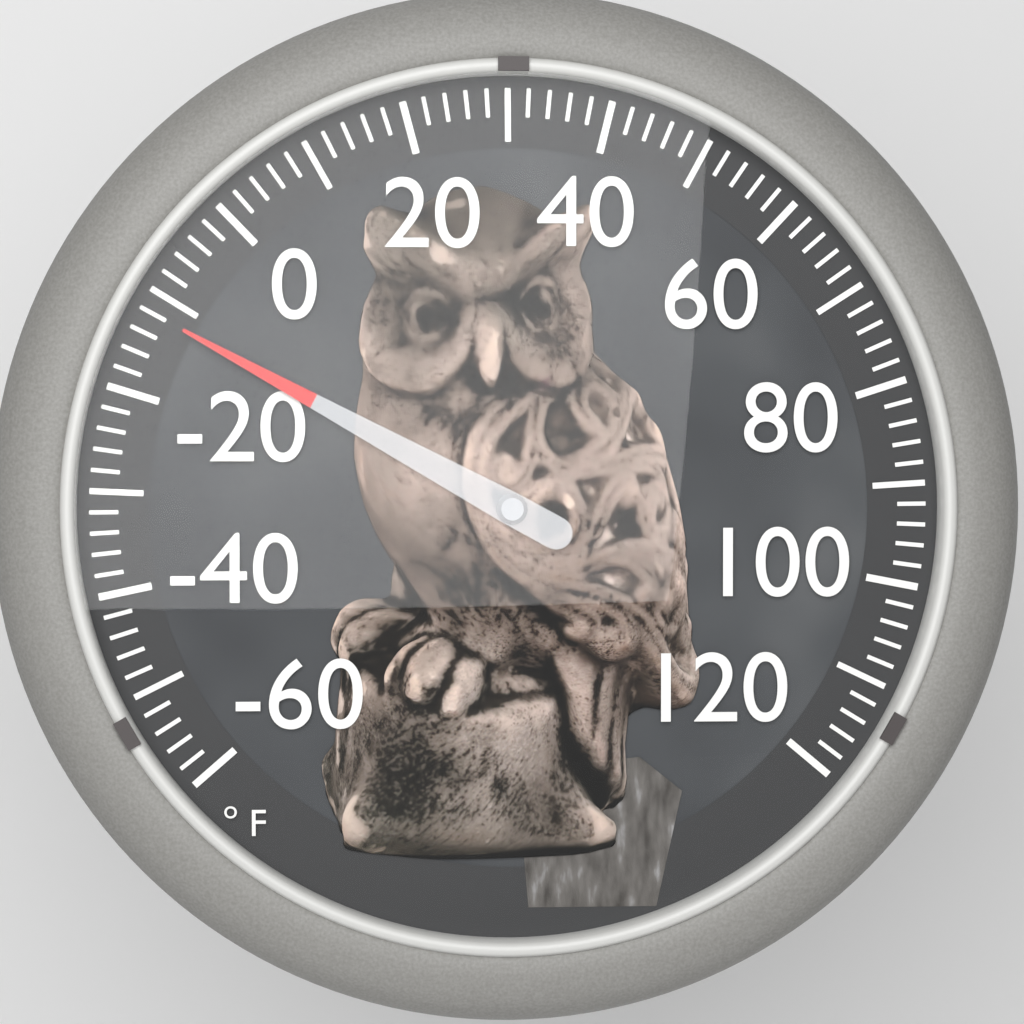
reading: -12 °F
